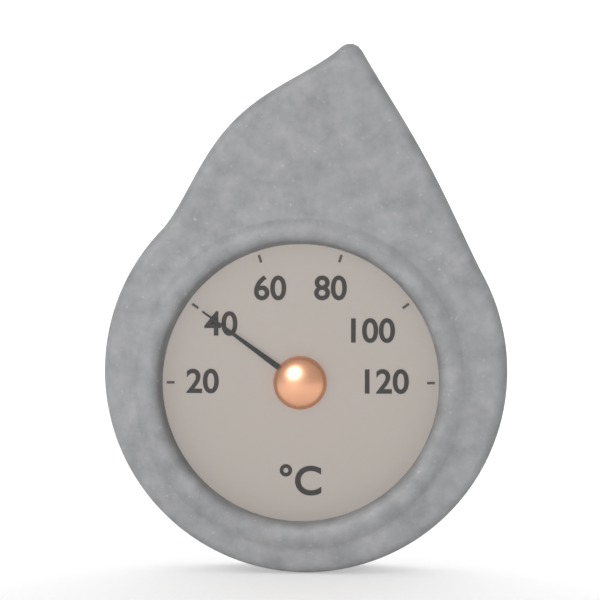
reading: 40 °C
